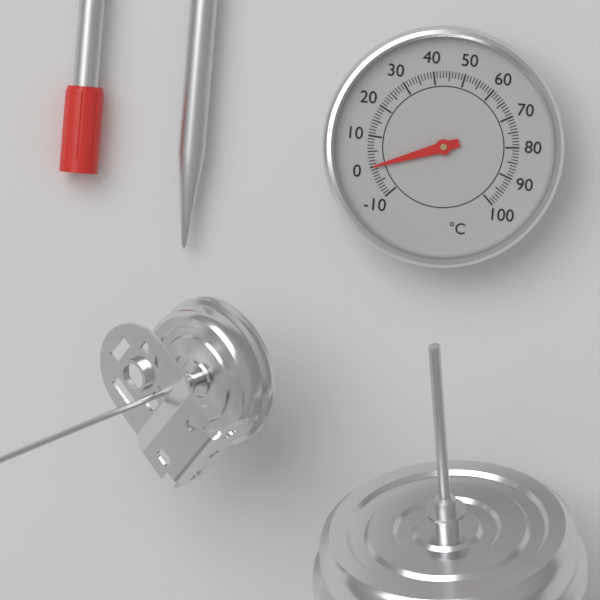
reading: 0 °C
